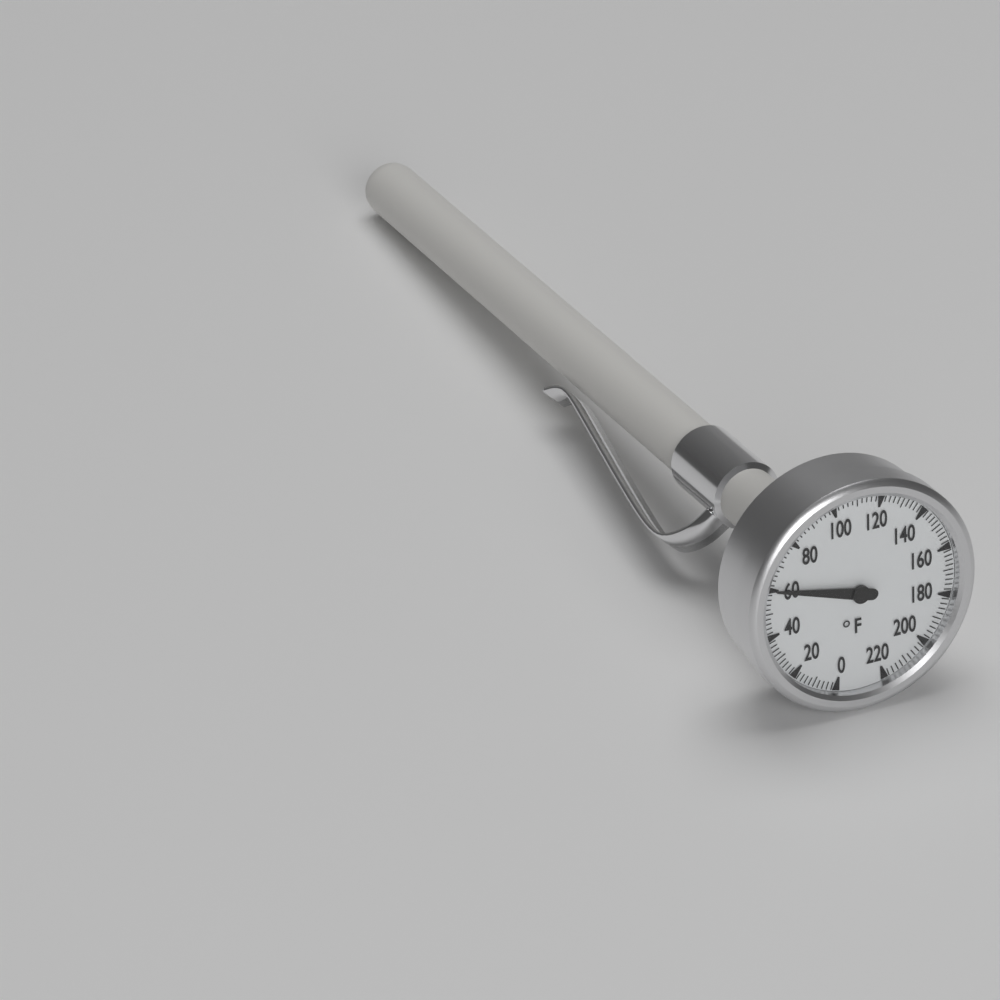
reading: 60 °F
